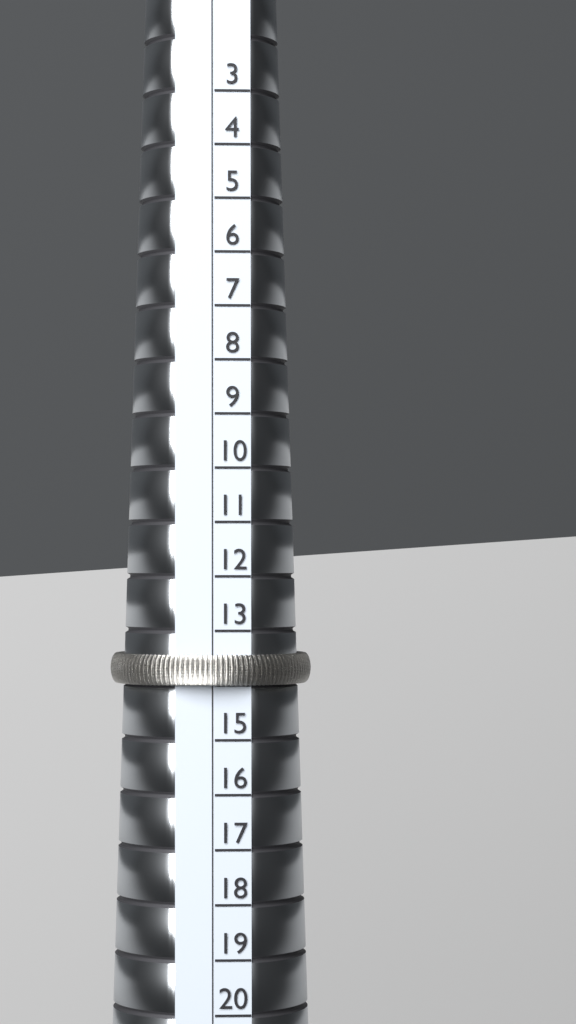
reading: 14 (no unit)
